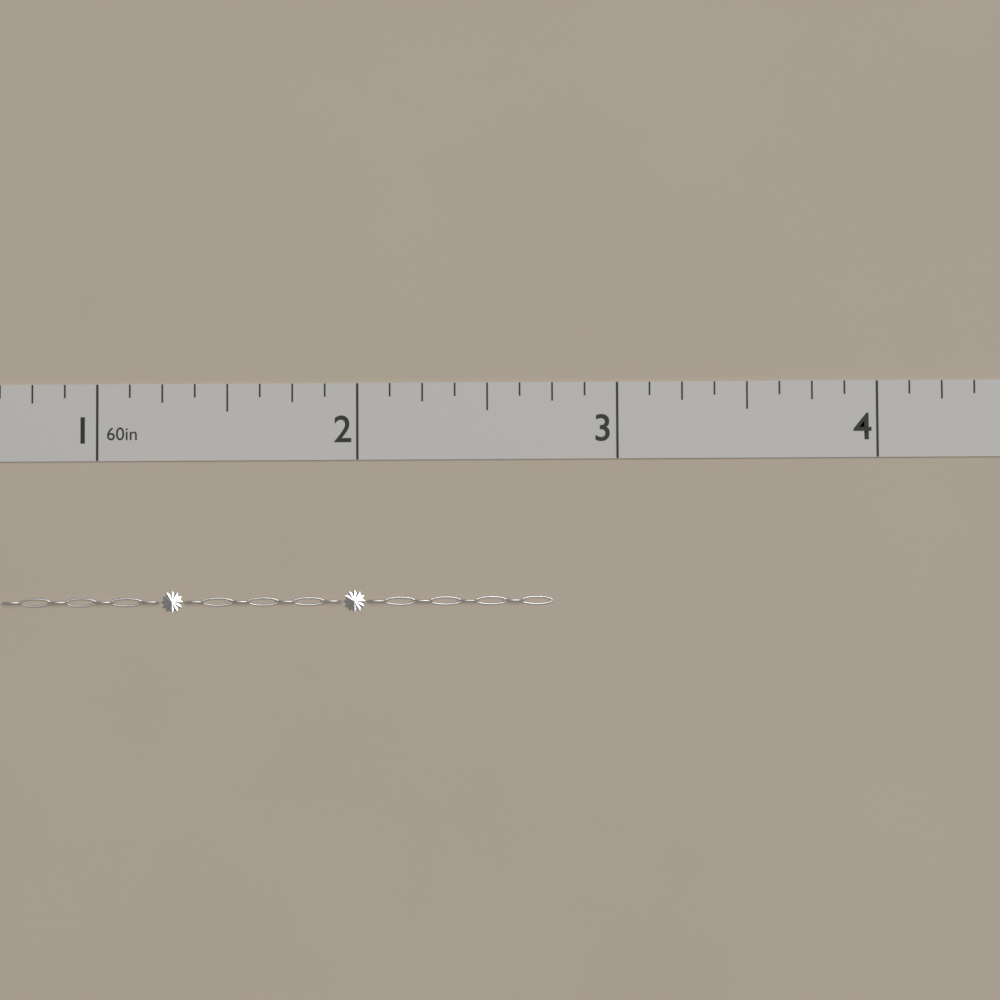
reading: 2.750 in
